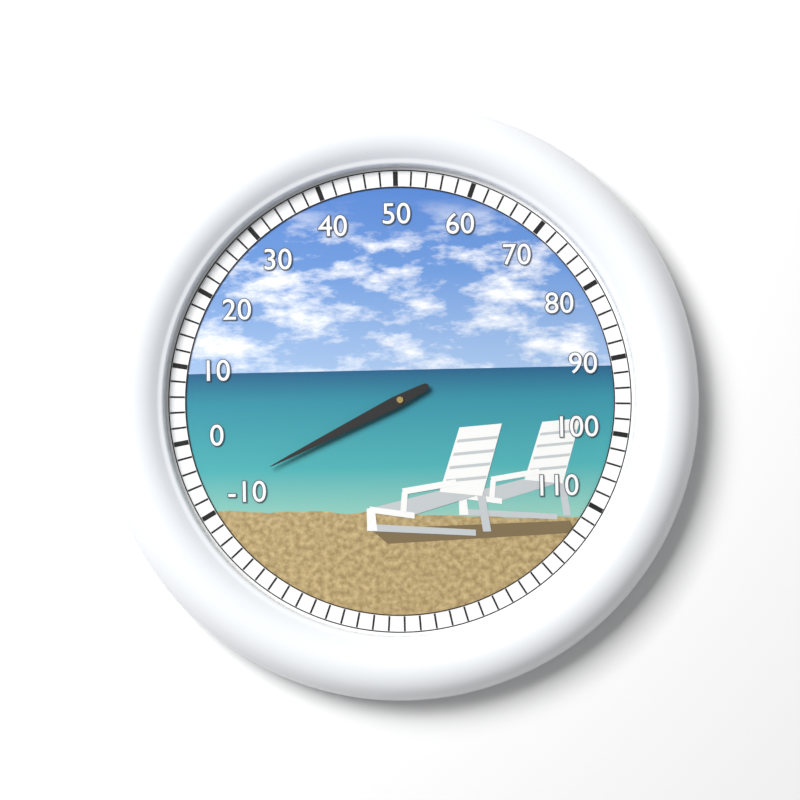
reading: -8 (no unit)
